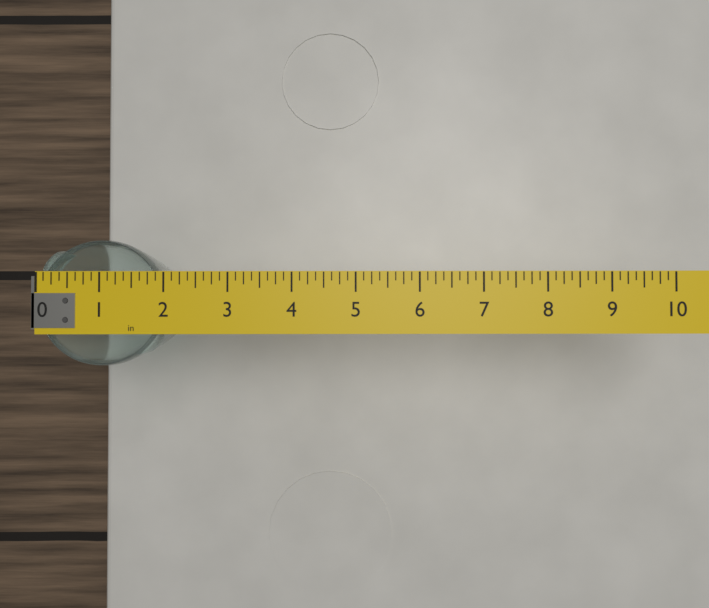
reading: 2.000 in
